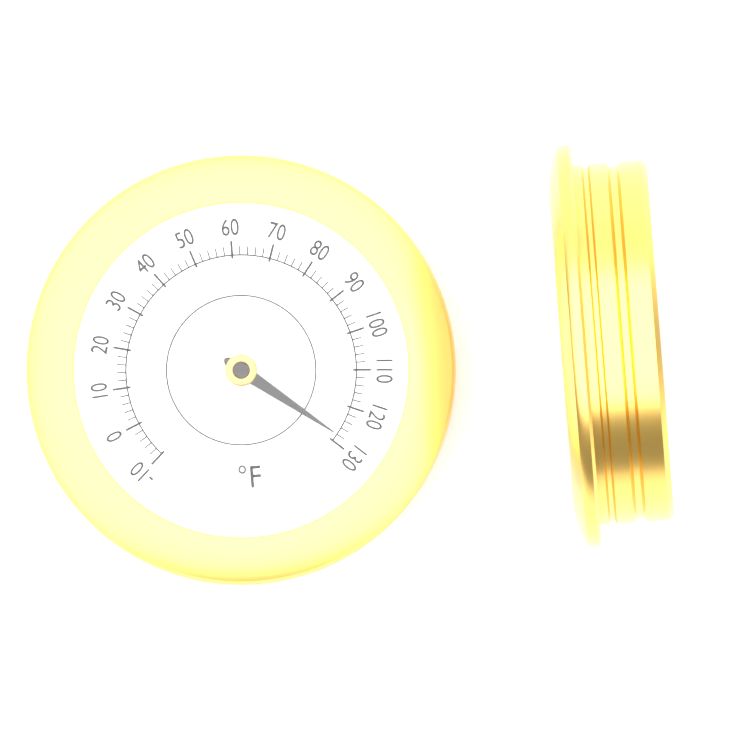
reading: 128 °F
